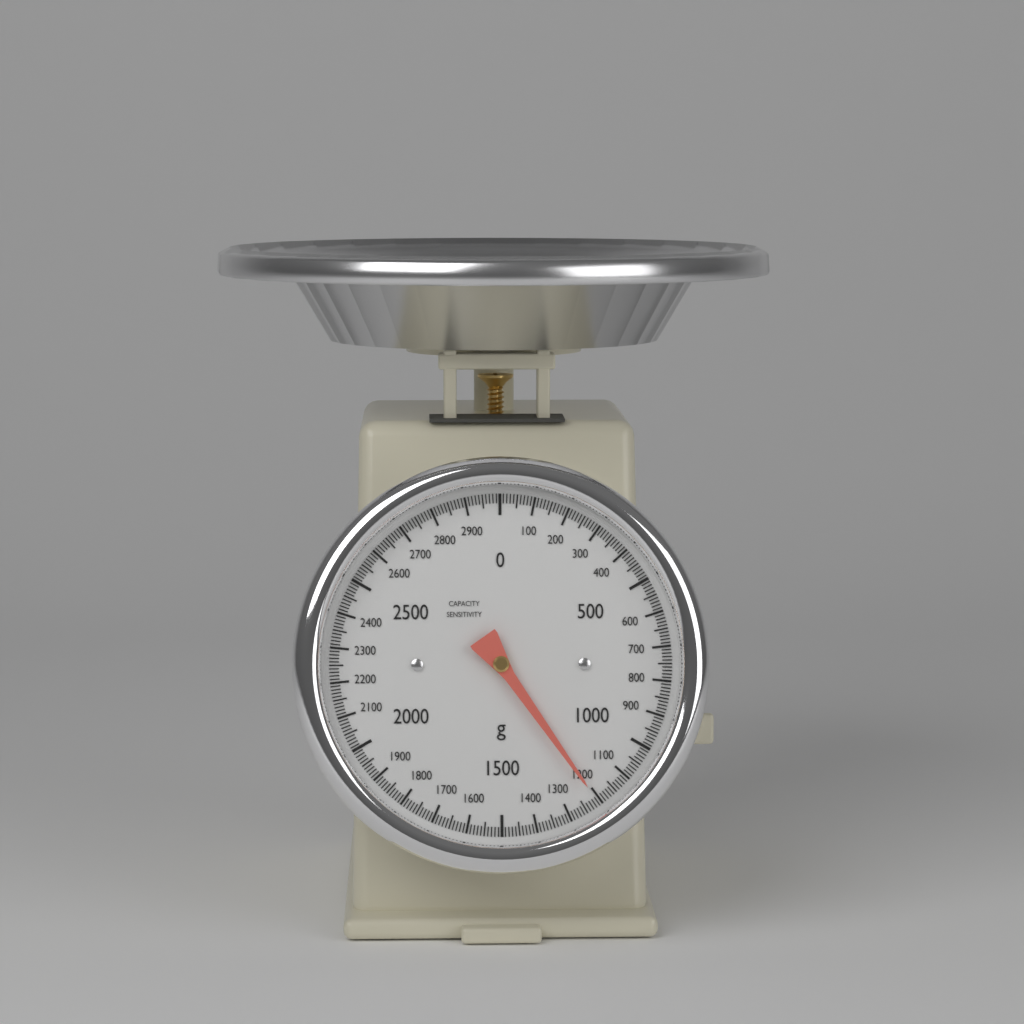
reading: 1210 g
